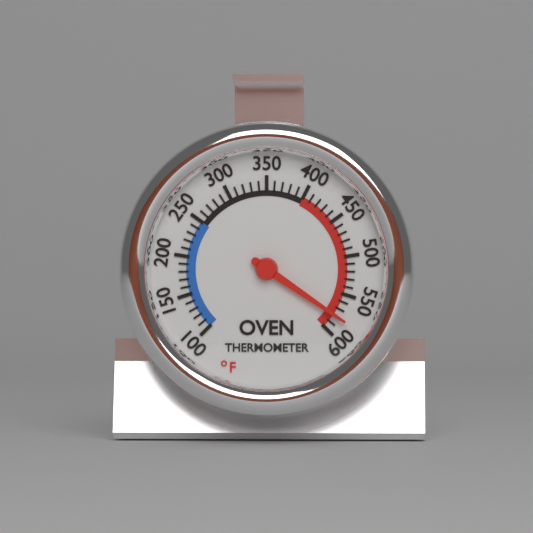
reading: 580 °F
